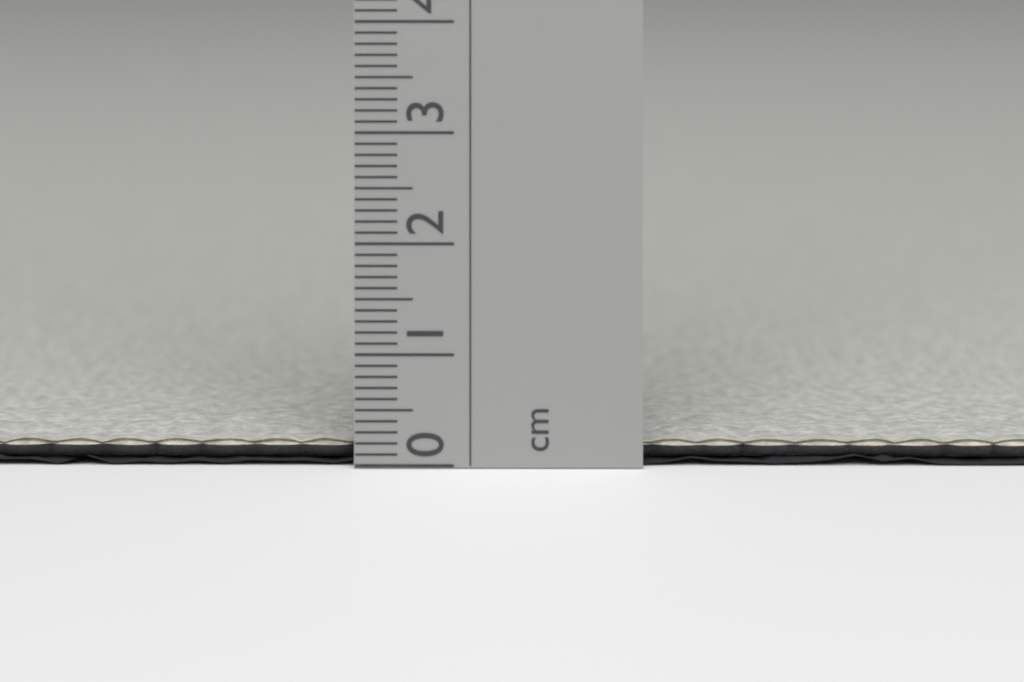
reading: 0.2 cm
